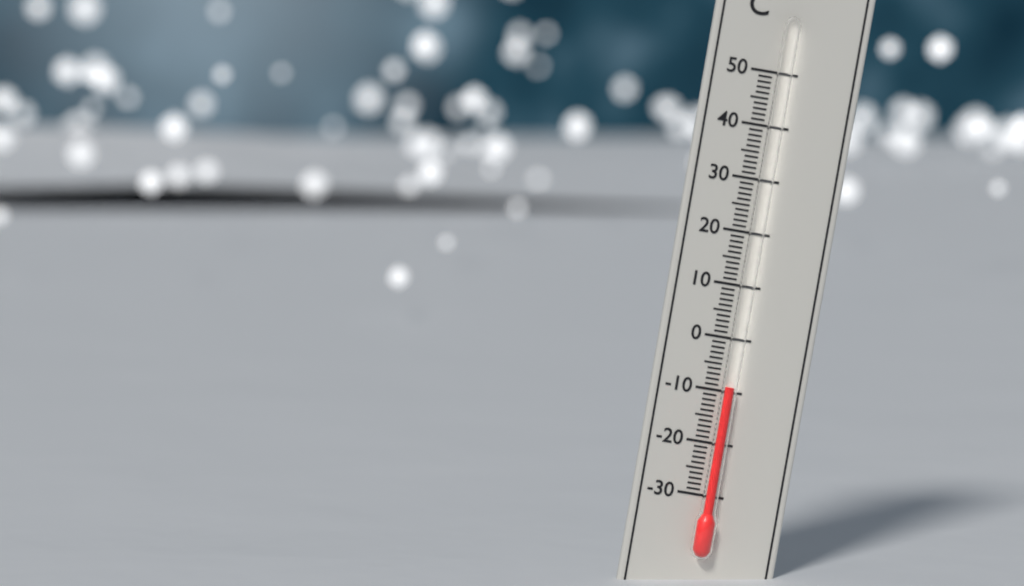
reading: -9 °C
